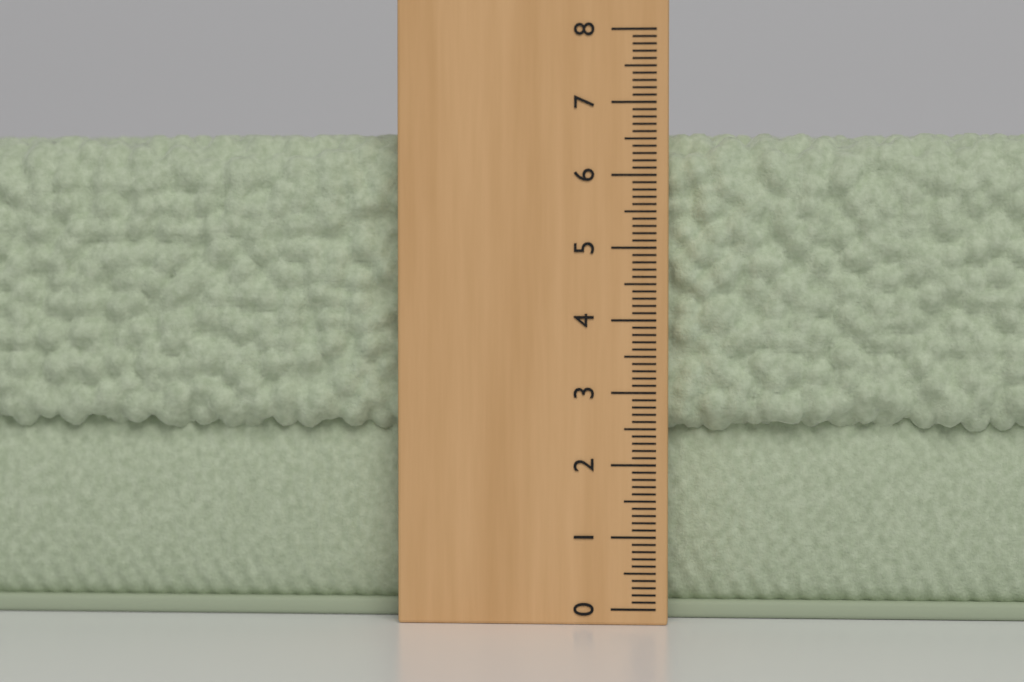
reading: 6.6 (no unit)
